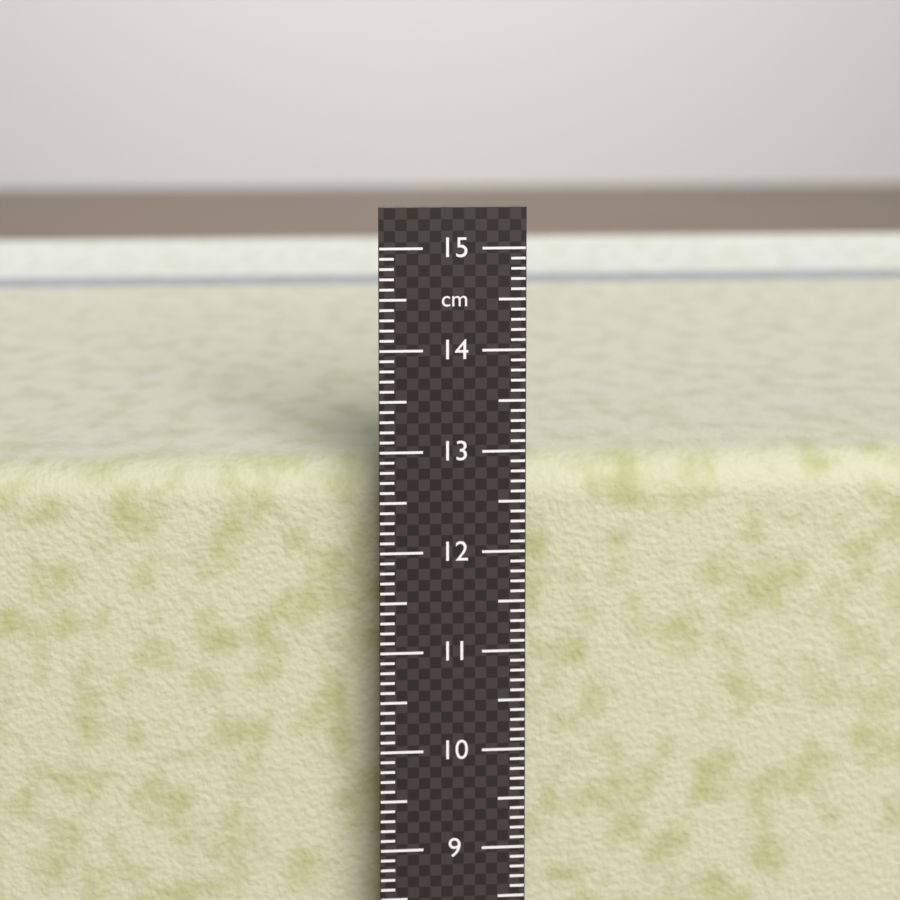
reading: 12.7 cm
